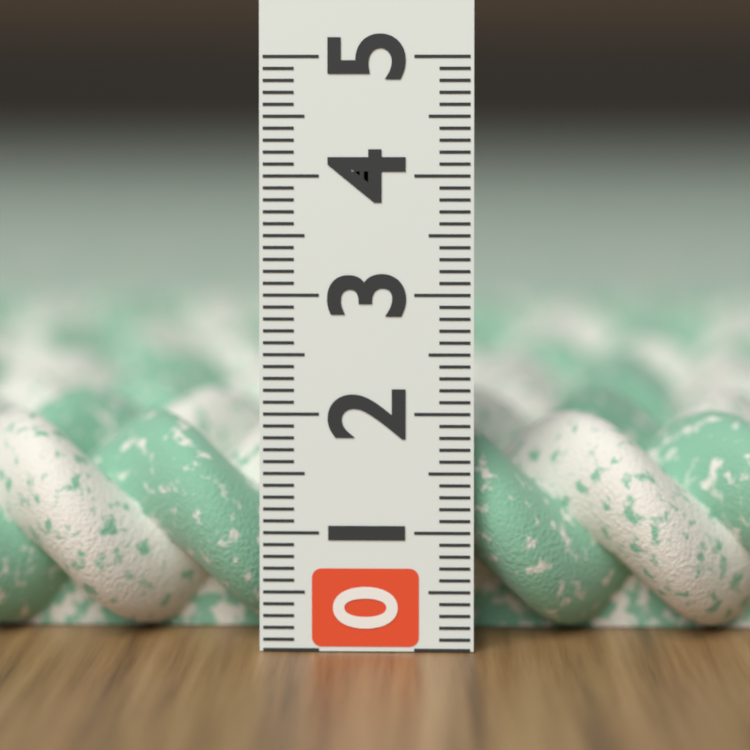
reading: 1.9 (no unit)
